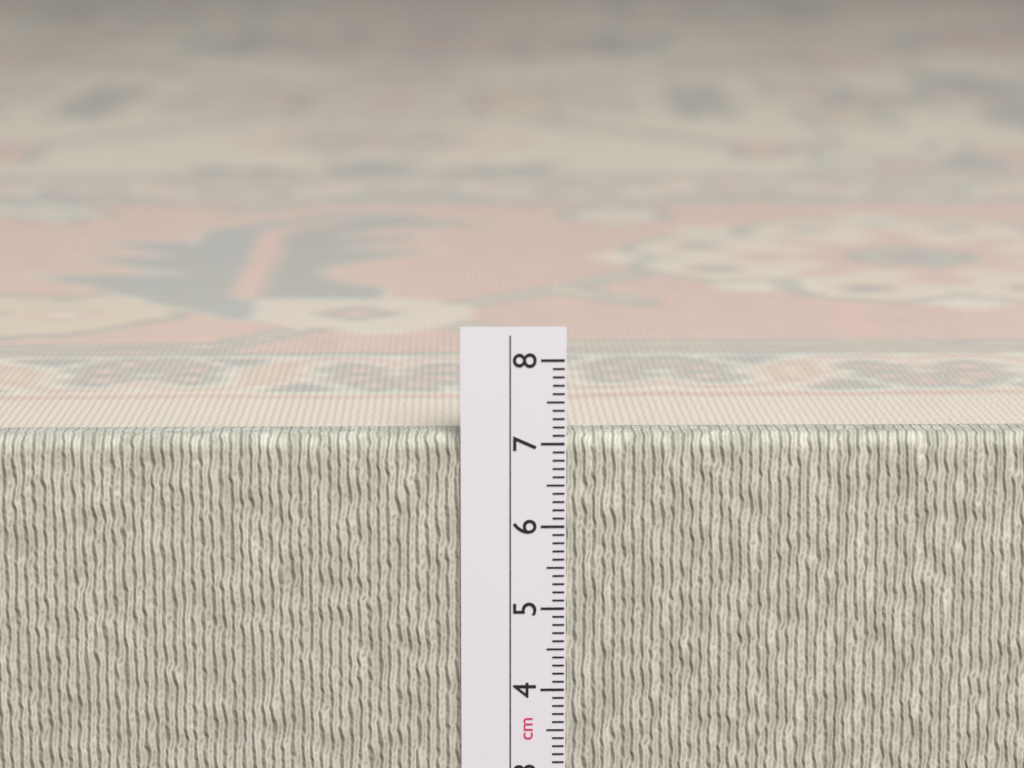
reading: 7.1 cm
